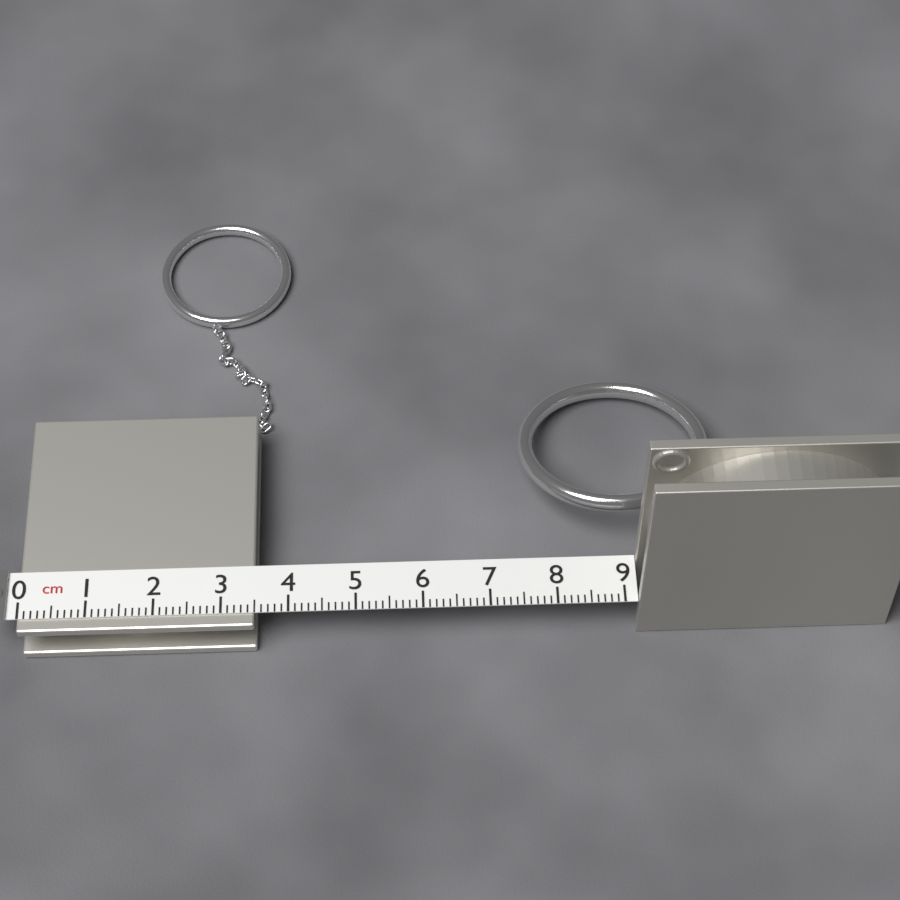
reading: 3.5 cm
